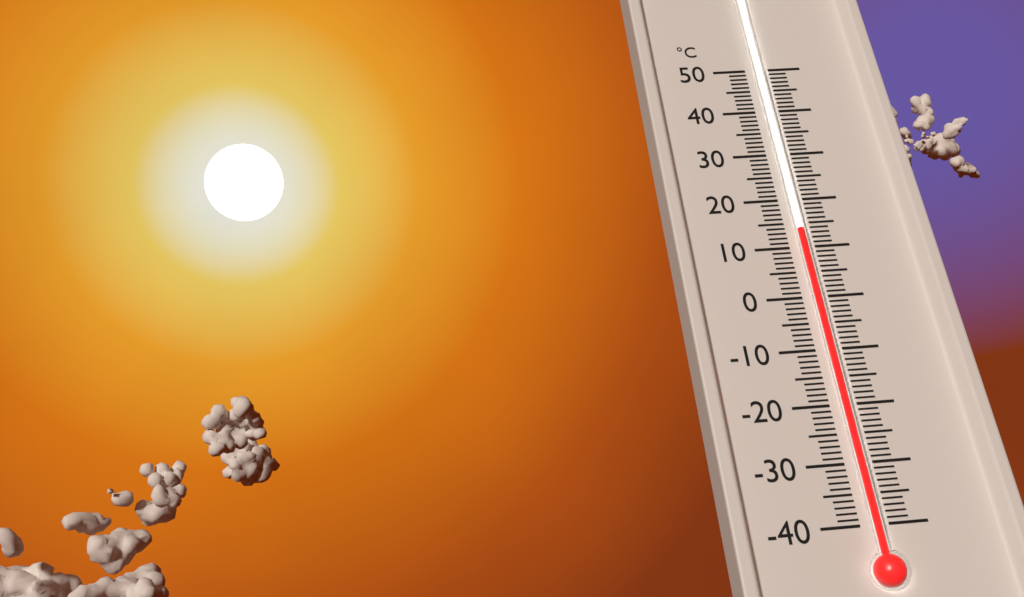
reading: 13 °C
